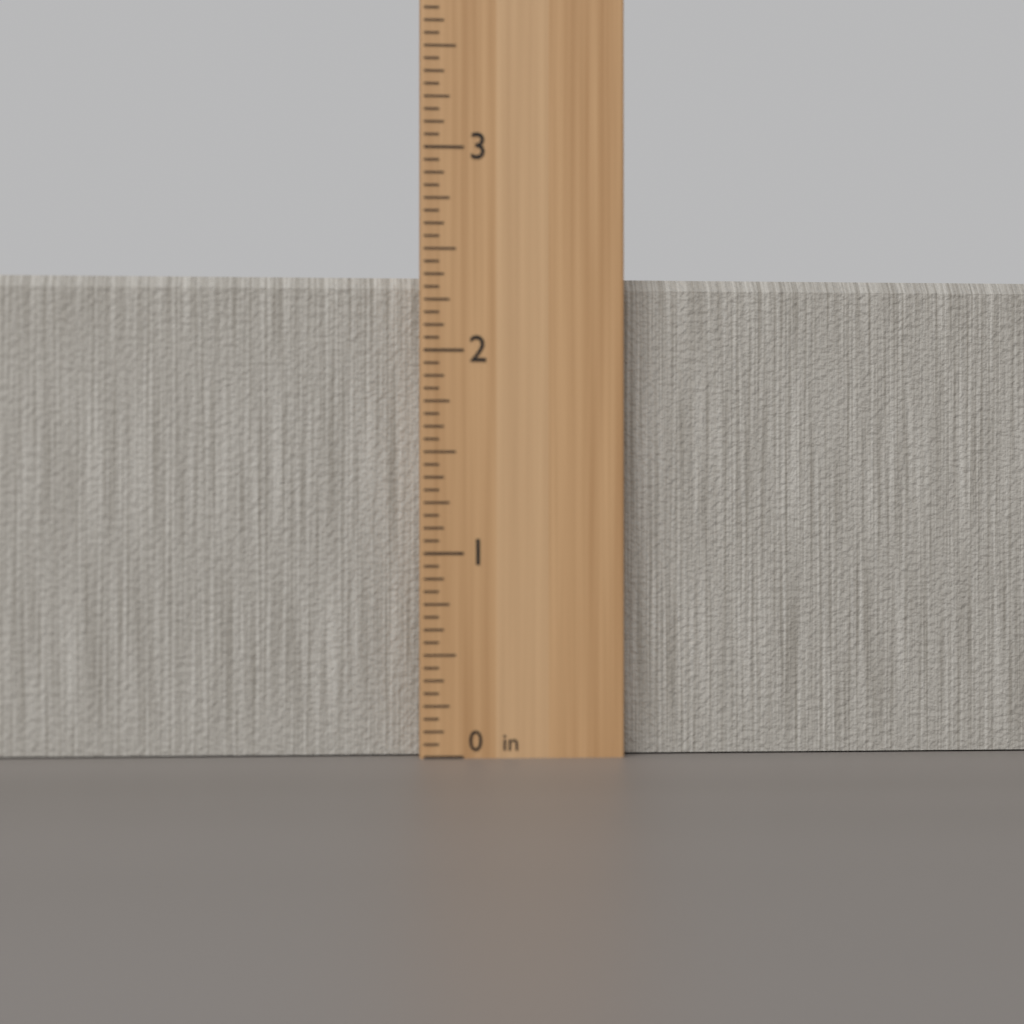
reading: 2.3750 in
